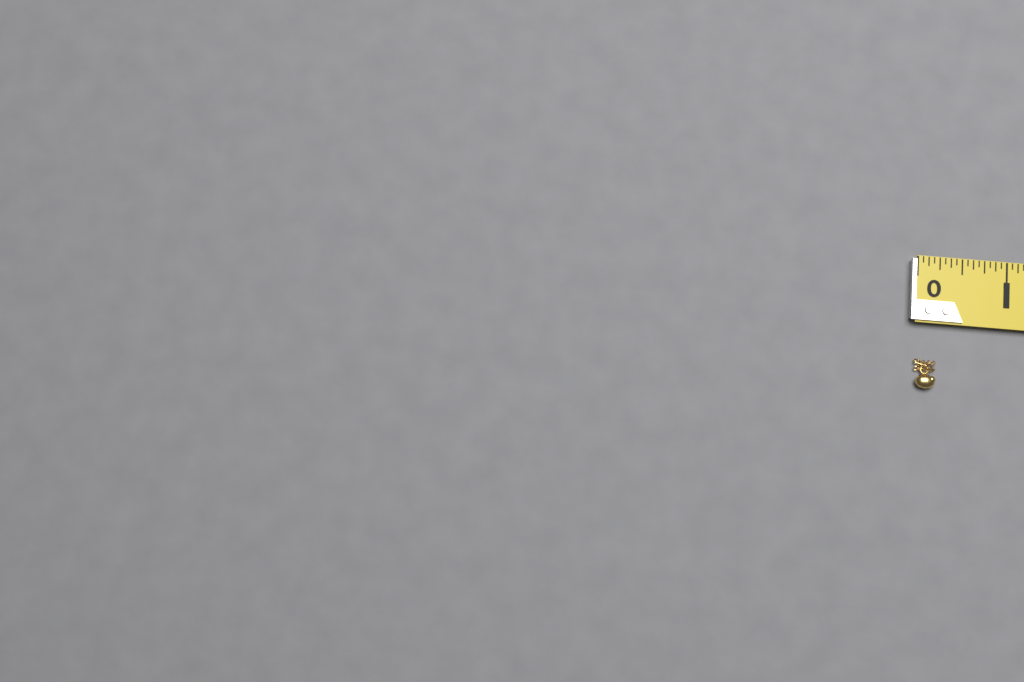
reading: 0.2500 in
